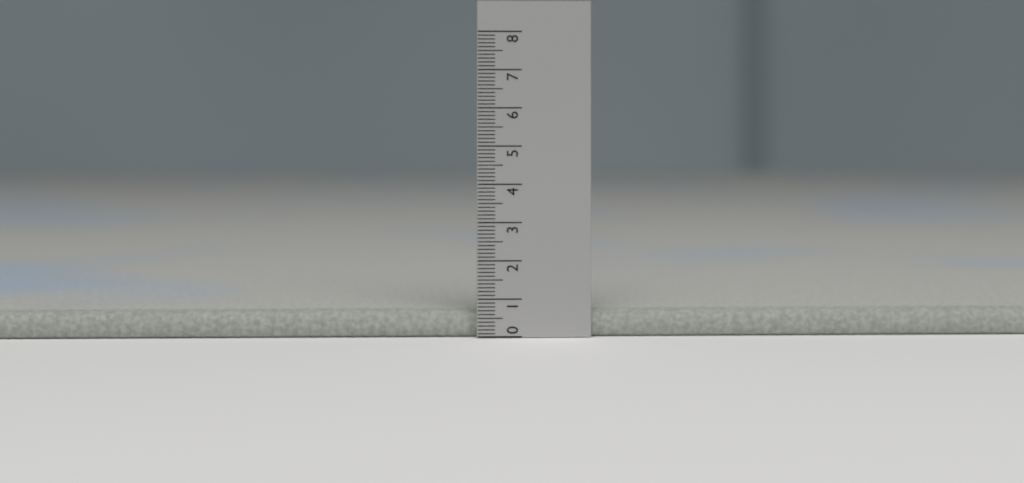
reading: 0.7 (no unit)
